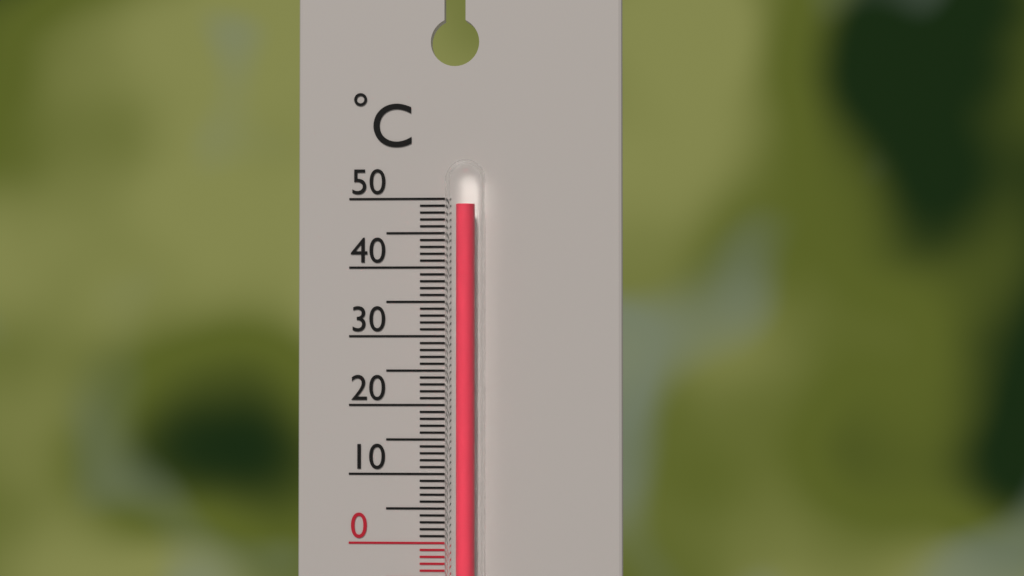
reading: 49 °C
